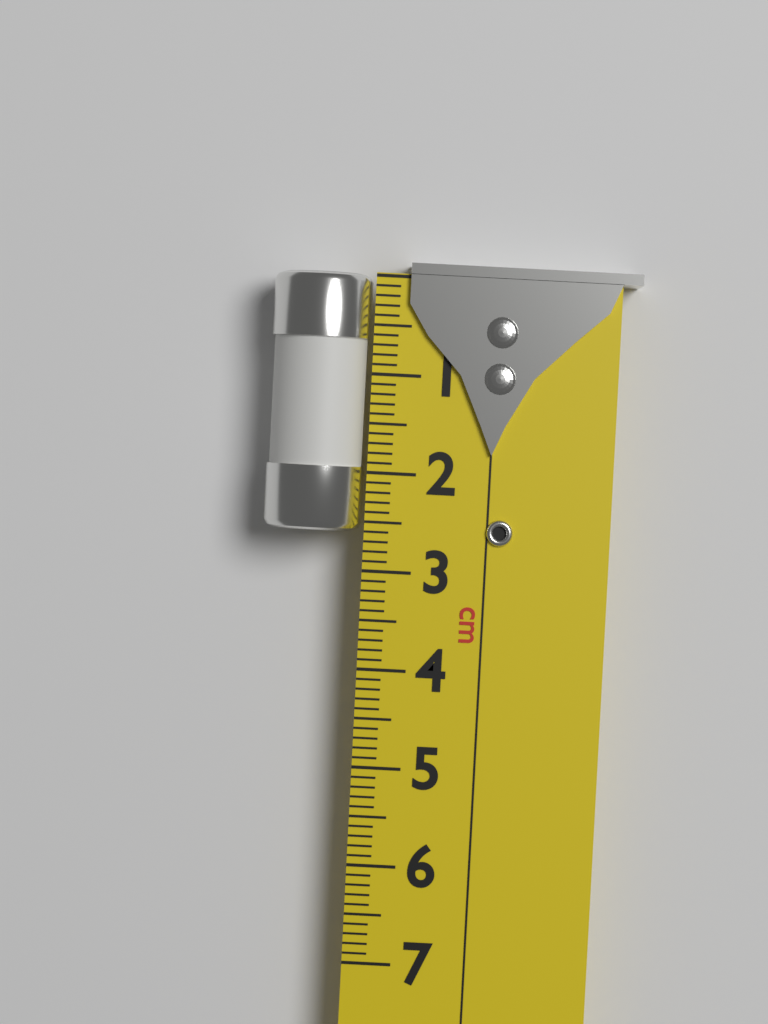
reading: 2.6 cm
